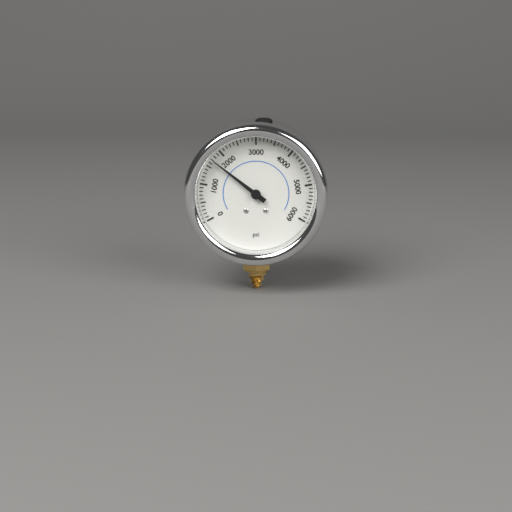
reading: 1700 psi
